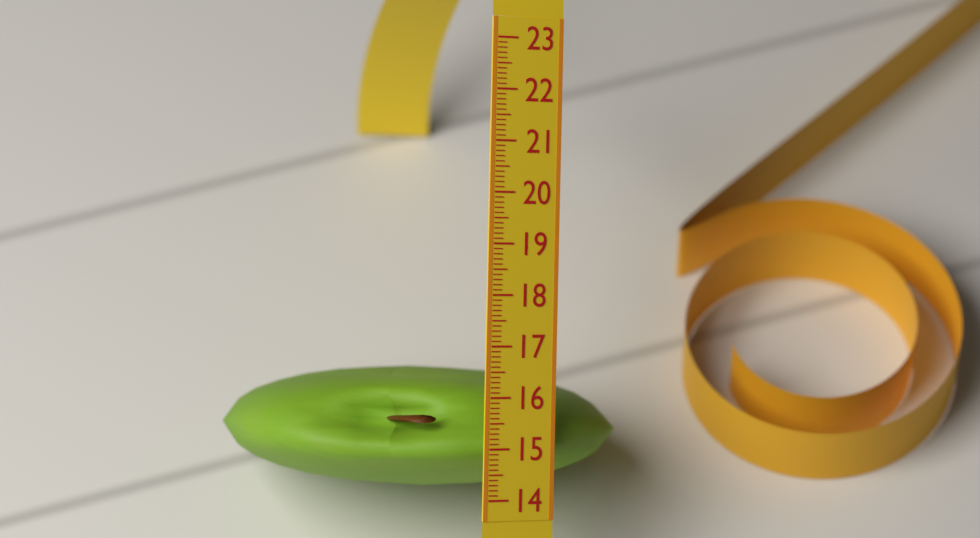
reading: 16.4 (no unit)
